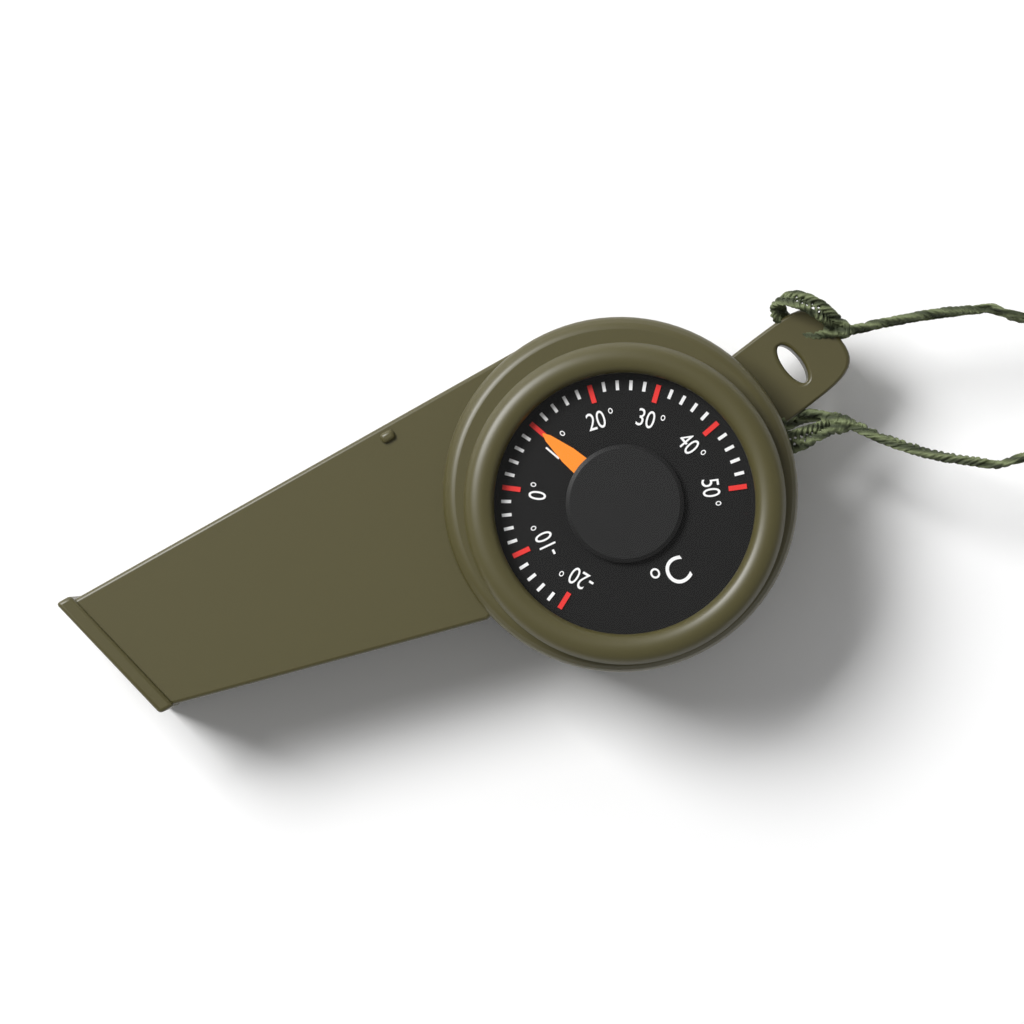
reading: 10 °C
